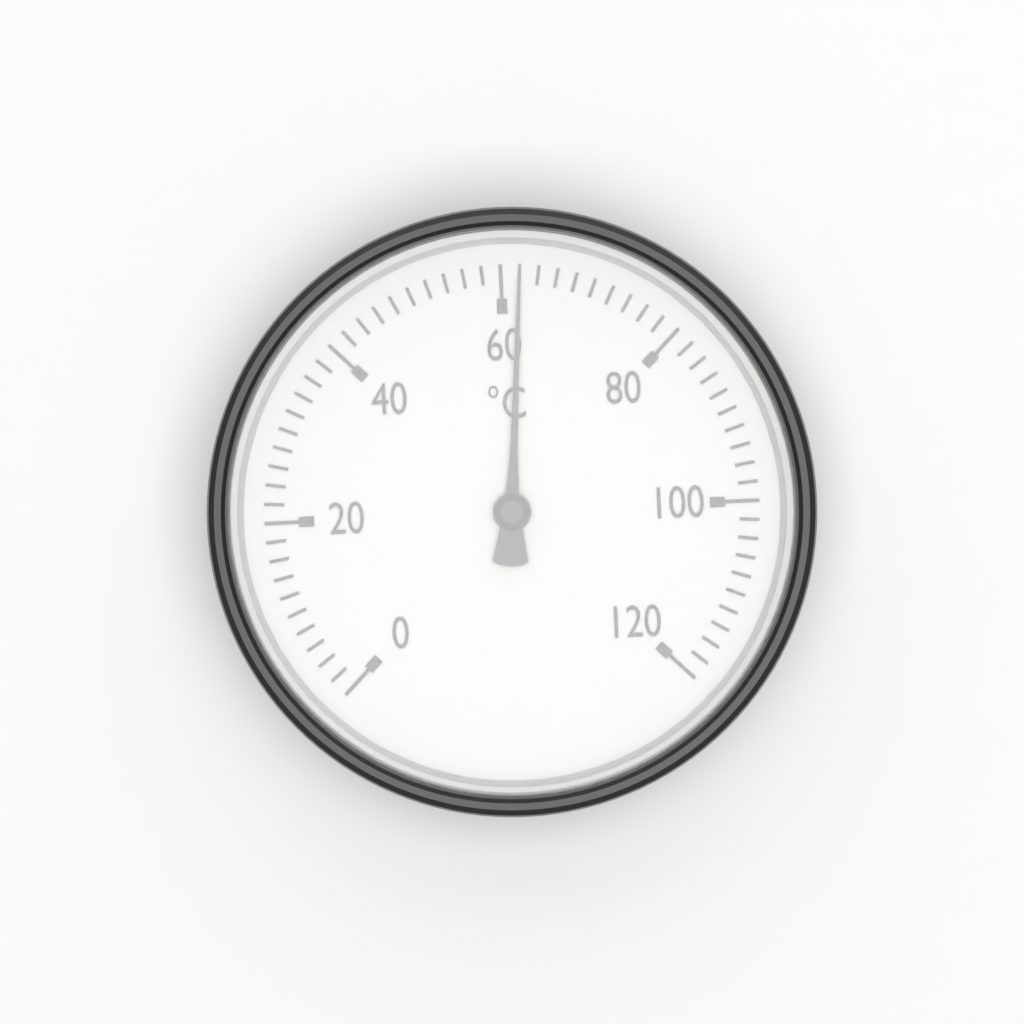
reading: 62 °C
